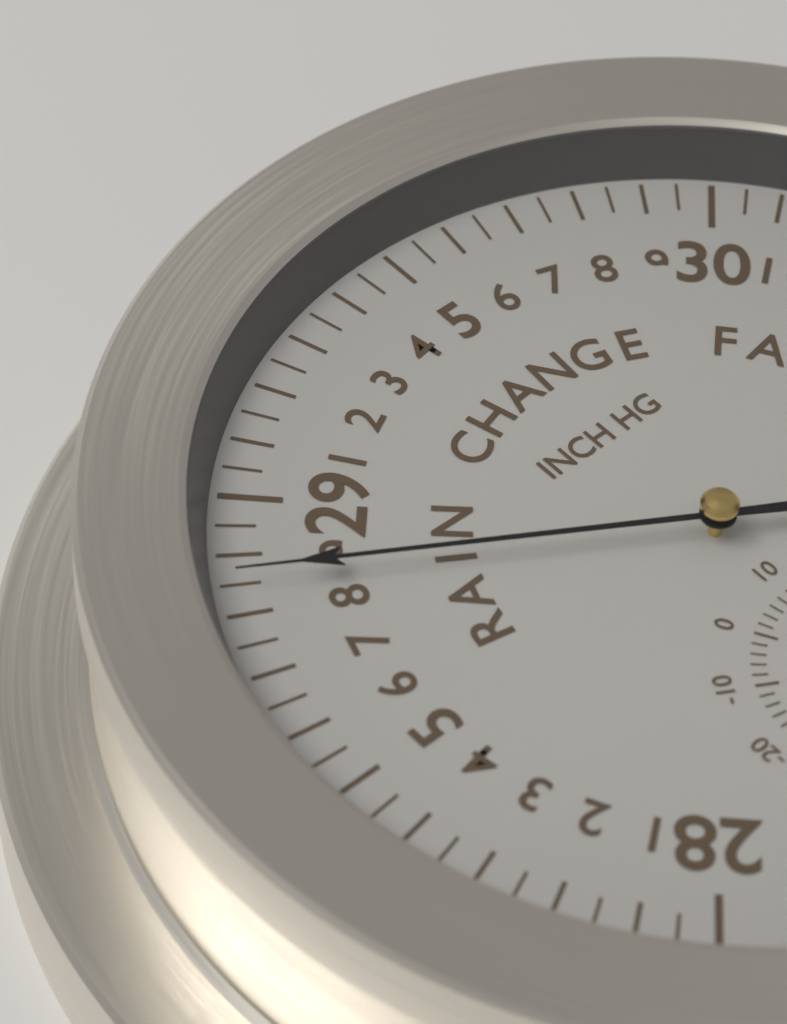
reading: 28.85 inHg
